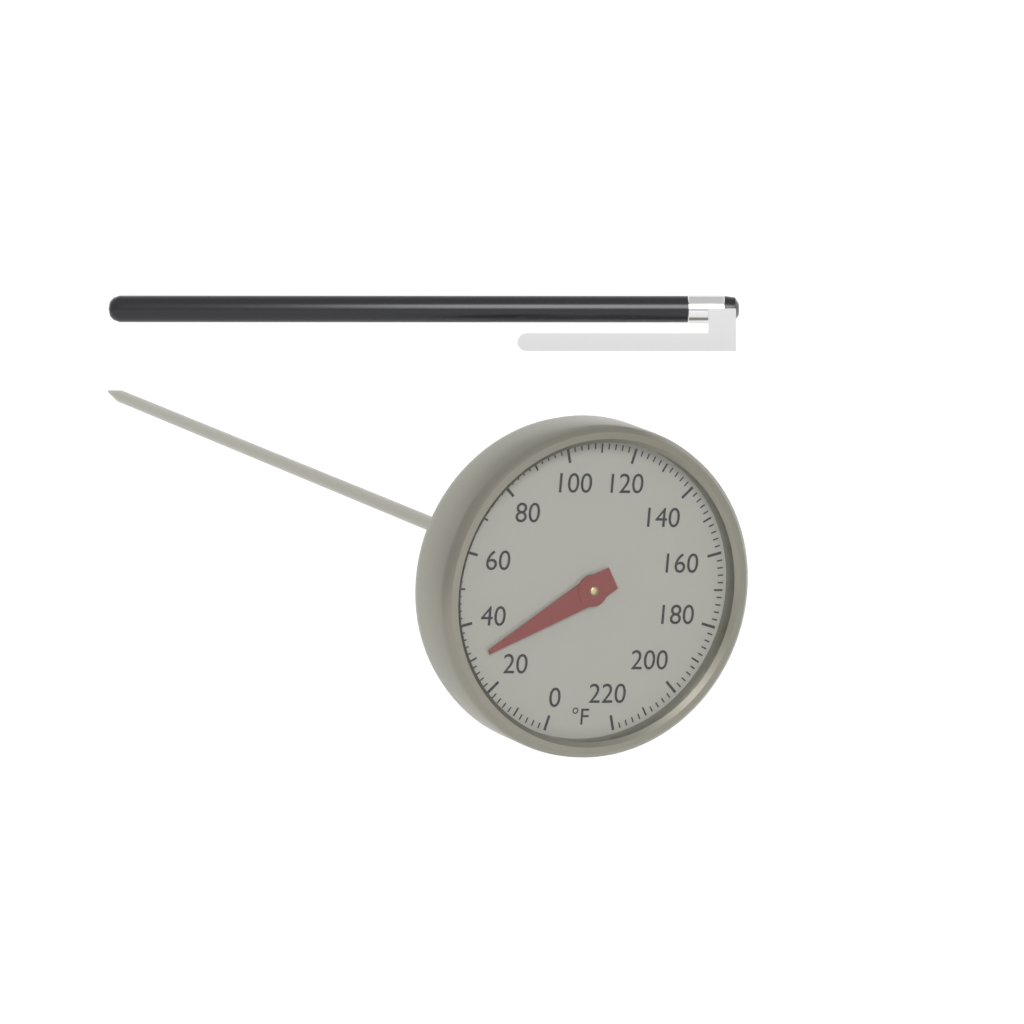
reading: 30 °F
